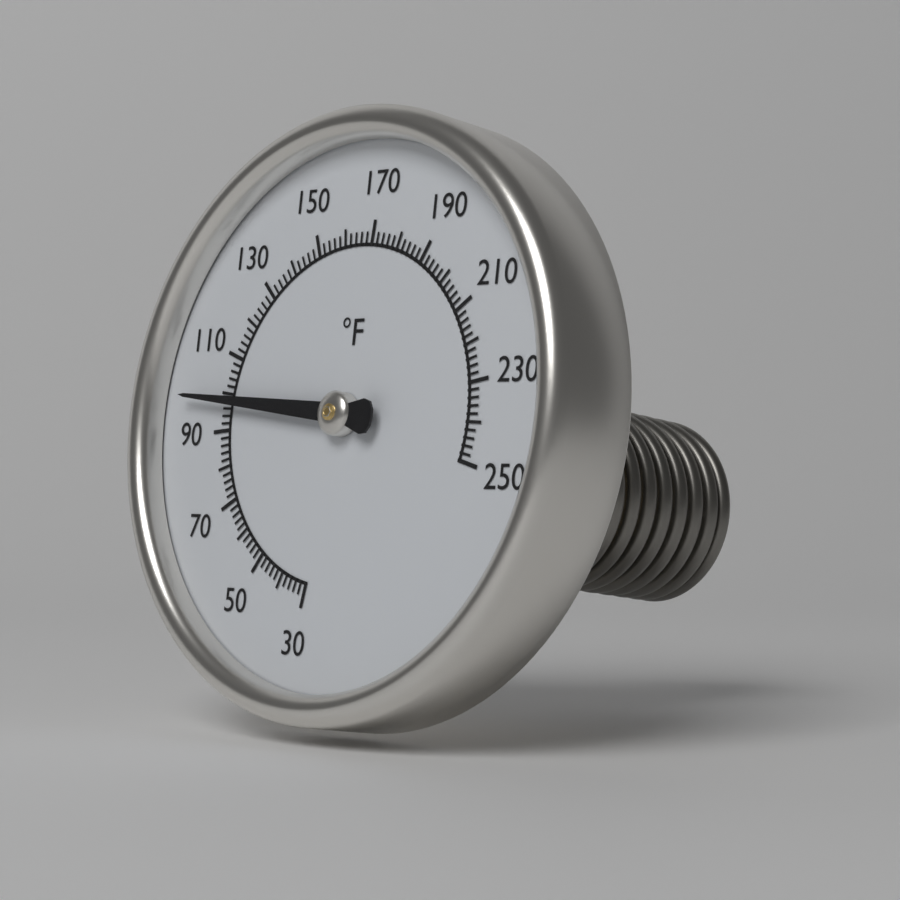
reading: 98 °F
